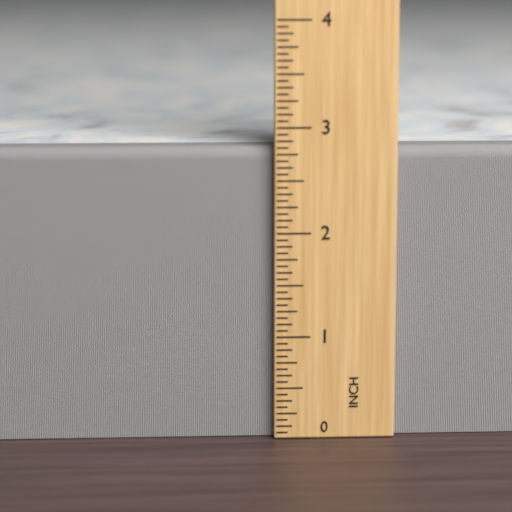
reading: 2.8125 in
